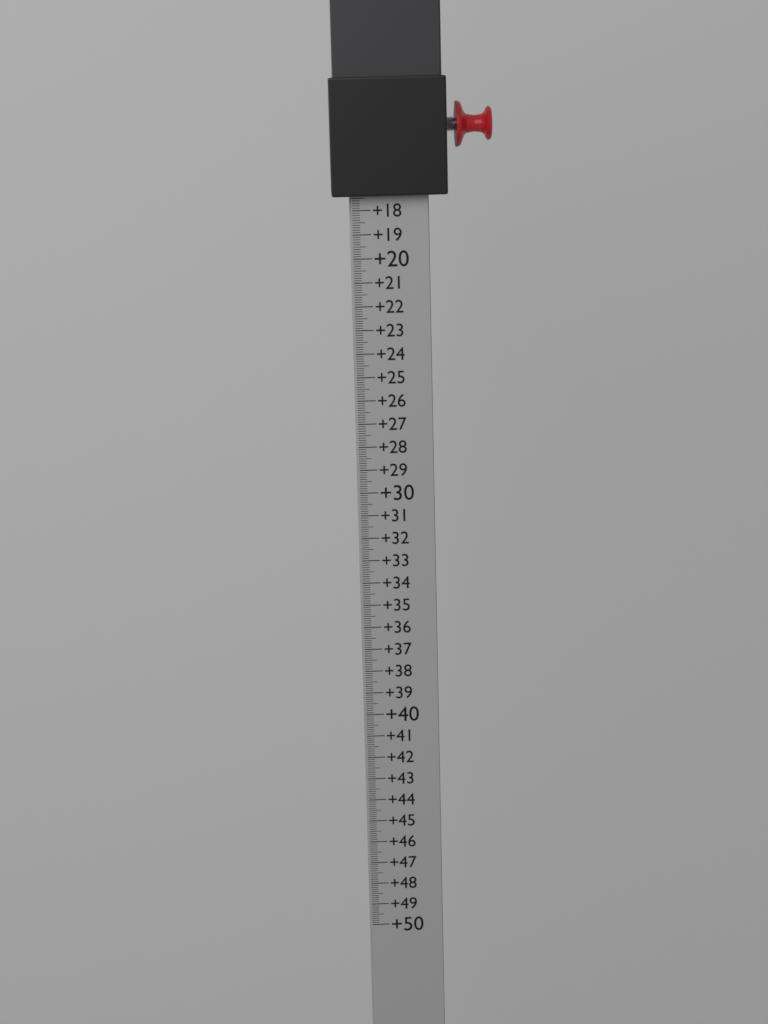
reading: 17.4 (no unit)
